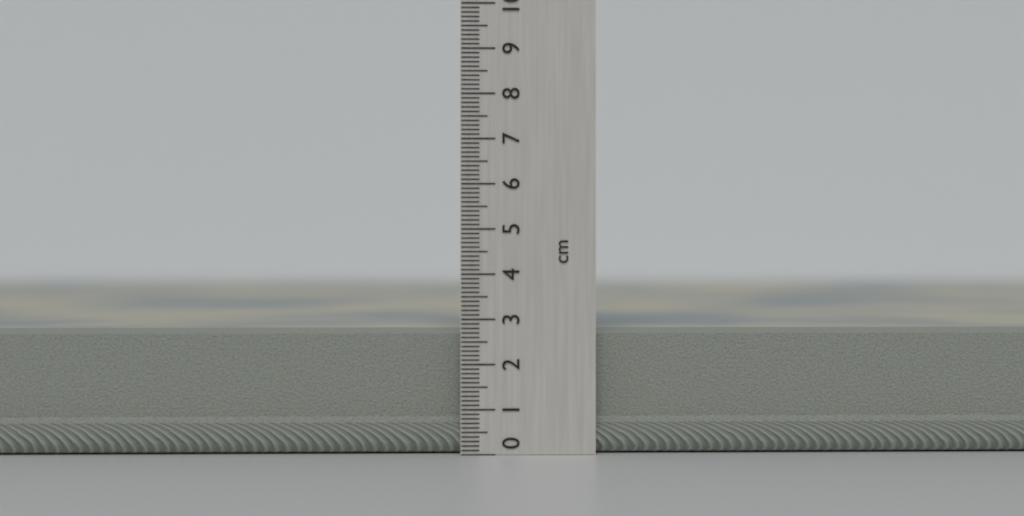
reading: 2.7 cm
